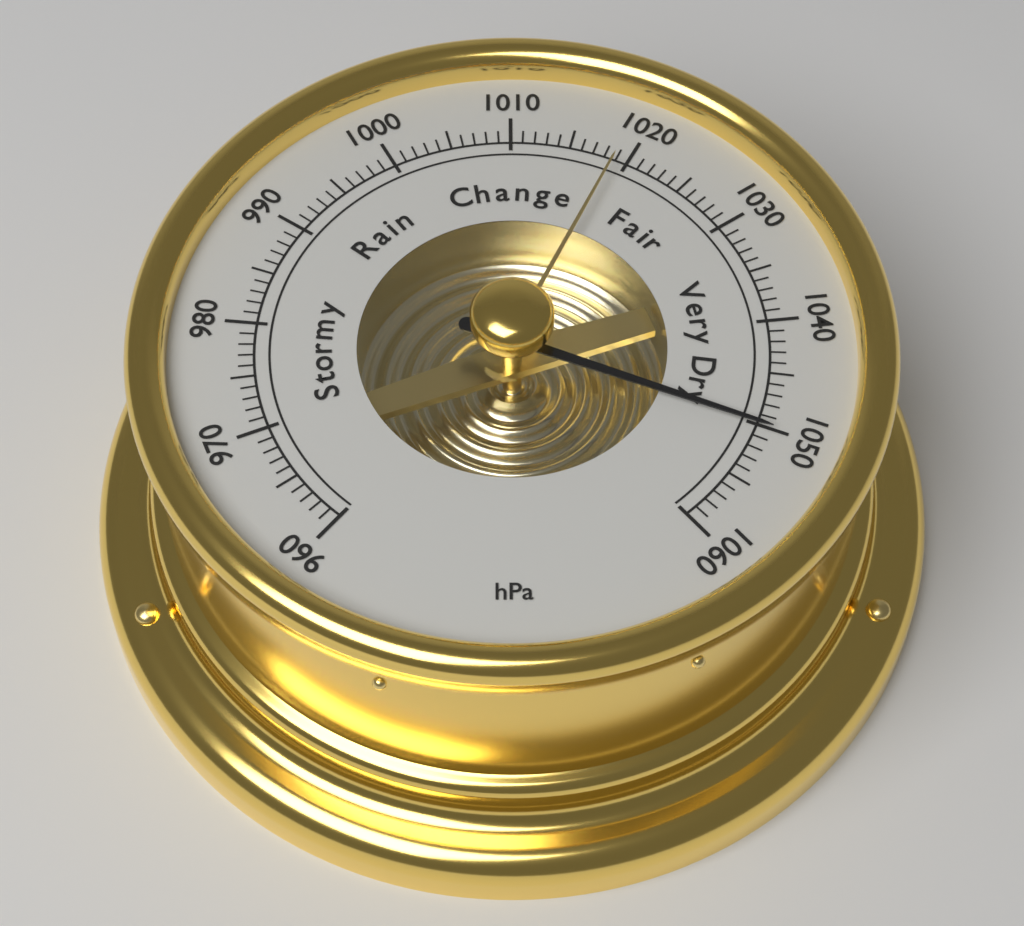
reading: 1050 hPa
